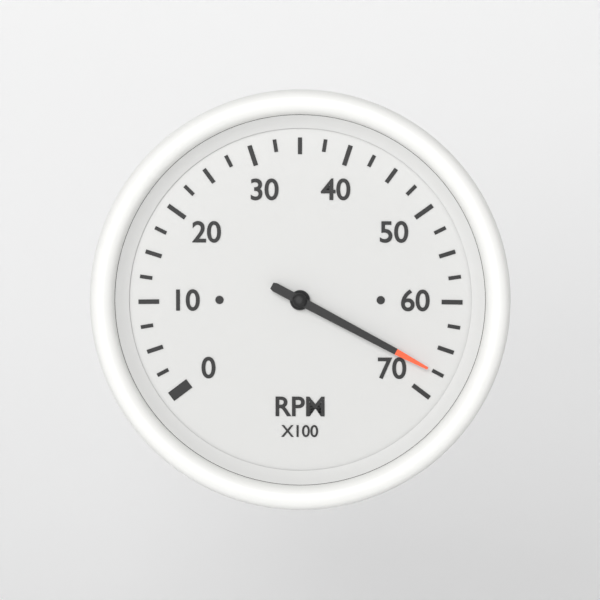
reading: 67.5 RPM x100
